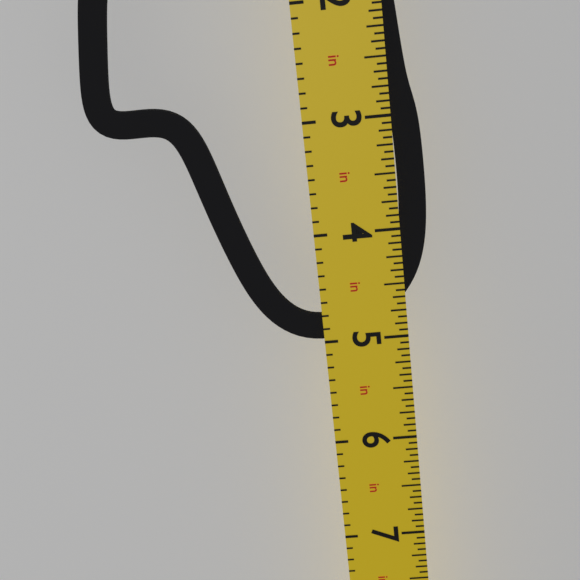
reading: 5.0000 in
